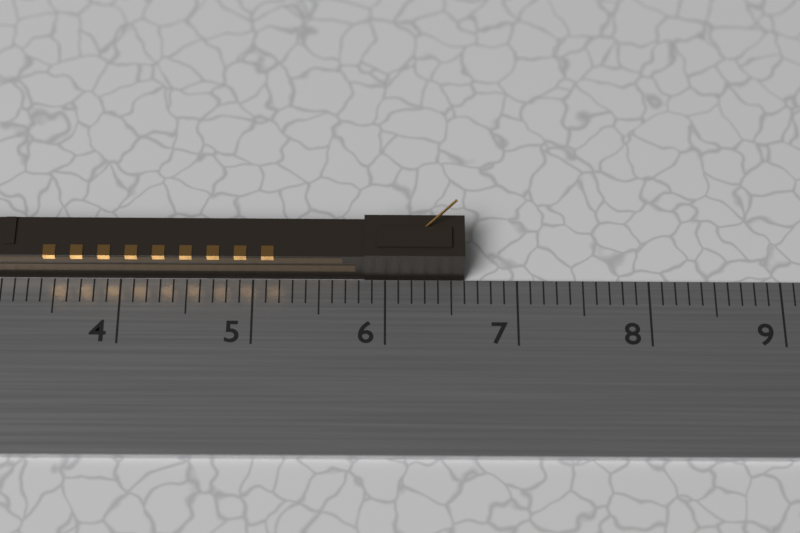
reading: 6.6 cm
